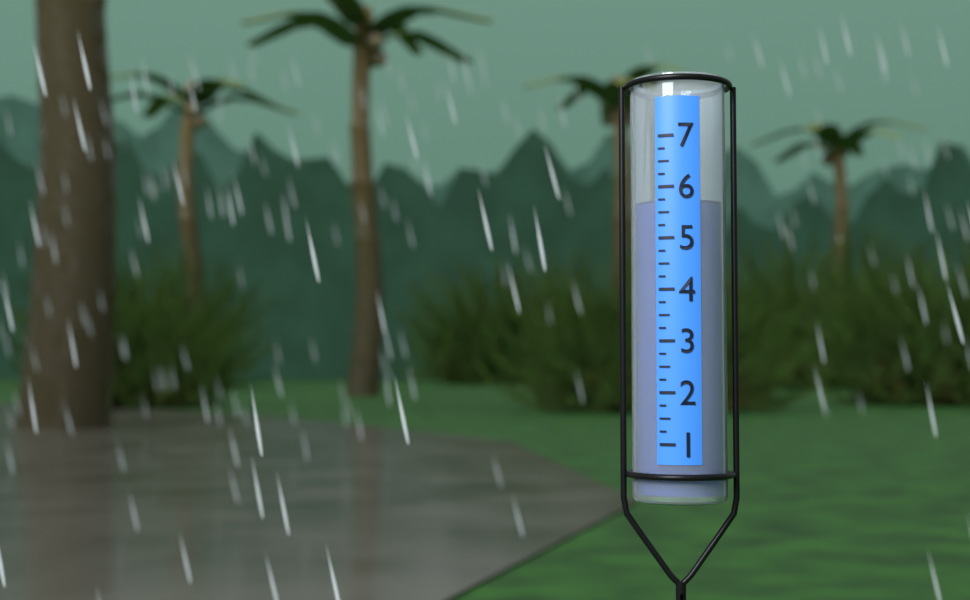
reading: 5.75 (no unit)
